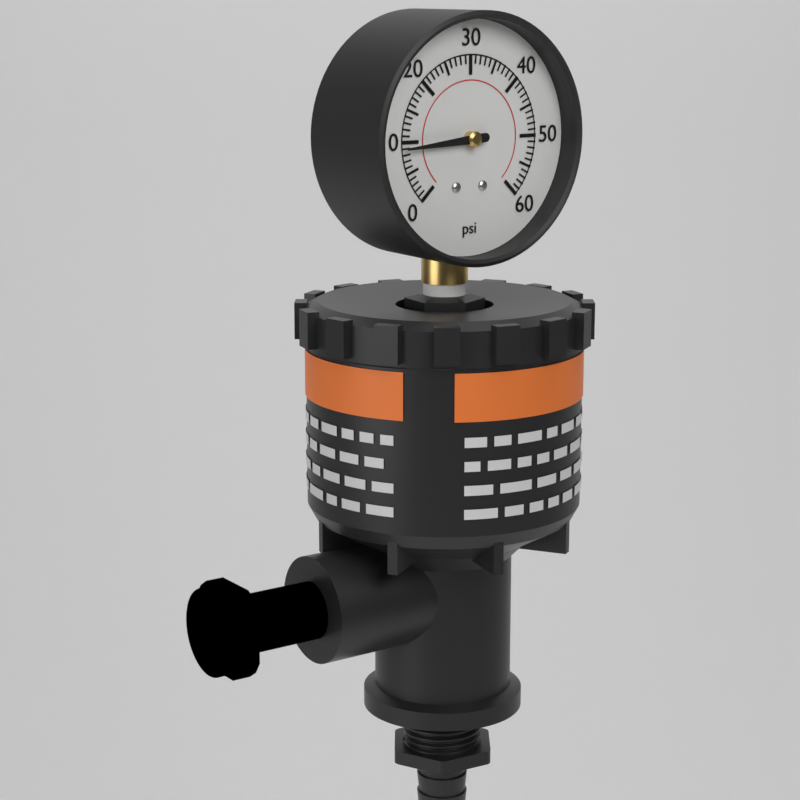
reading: 9 psi
